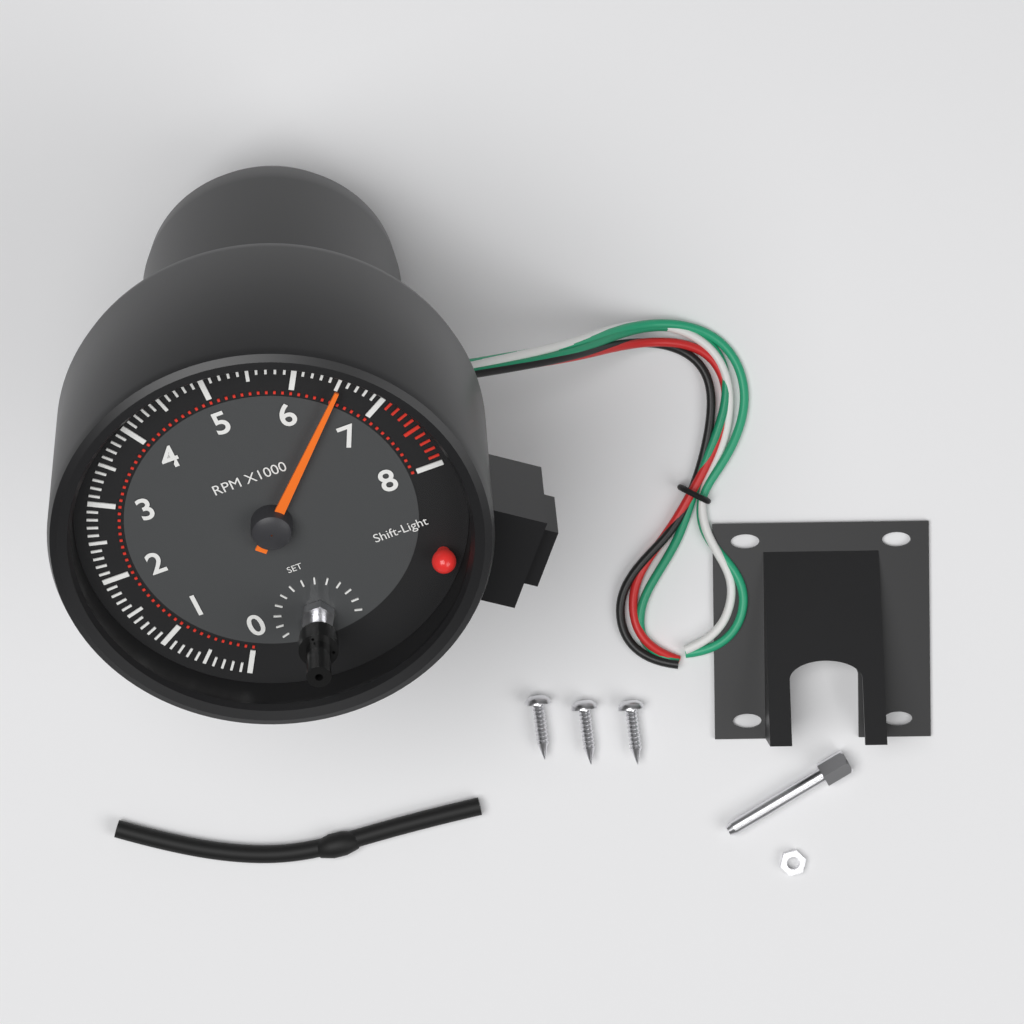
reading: 6500 RPM
